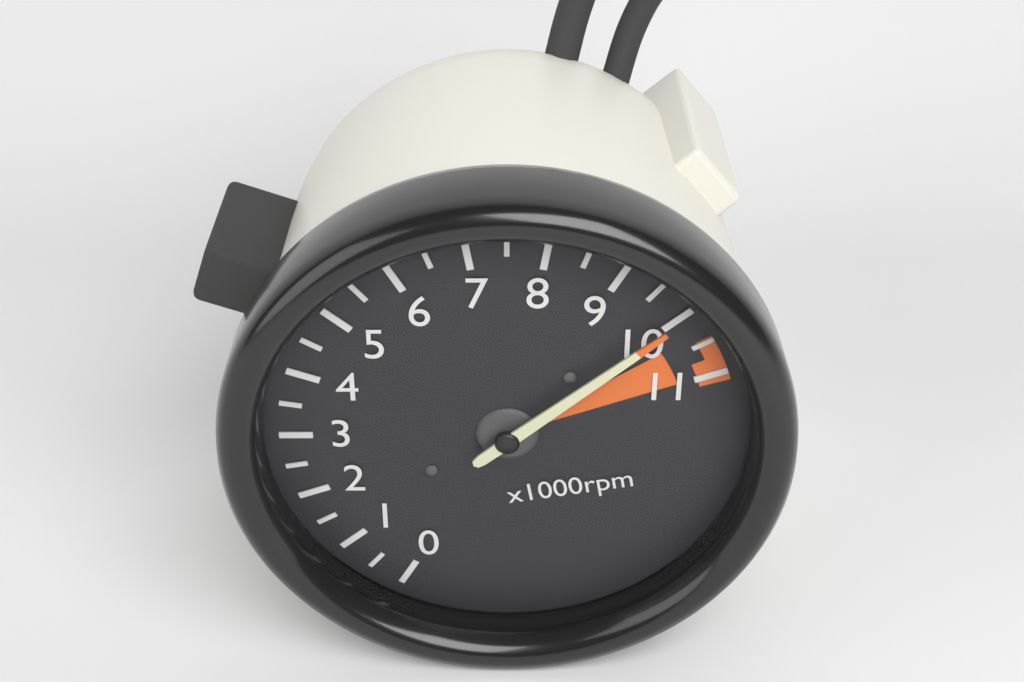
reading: 10.0 x1000rpm
